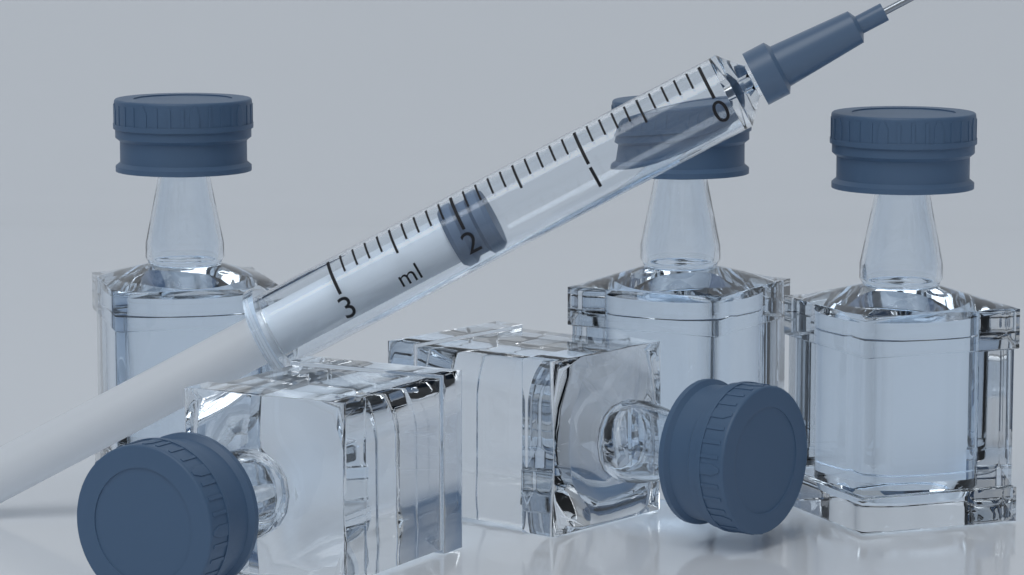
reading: 1.8 ml
